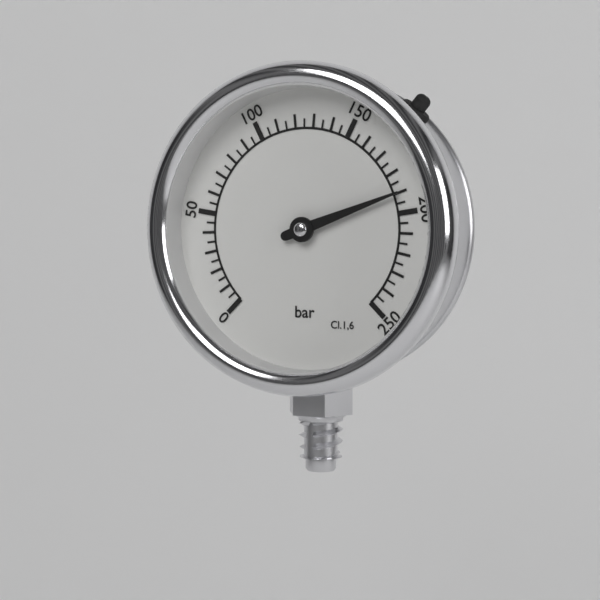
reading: 190 bar
